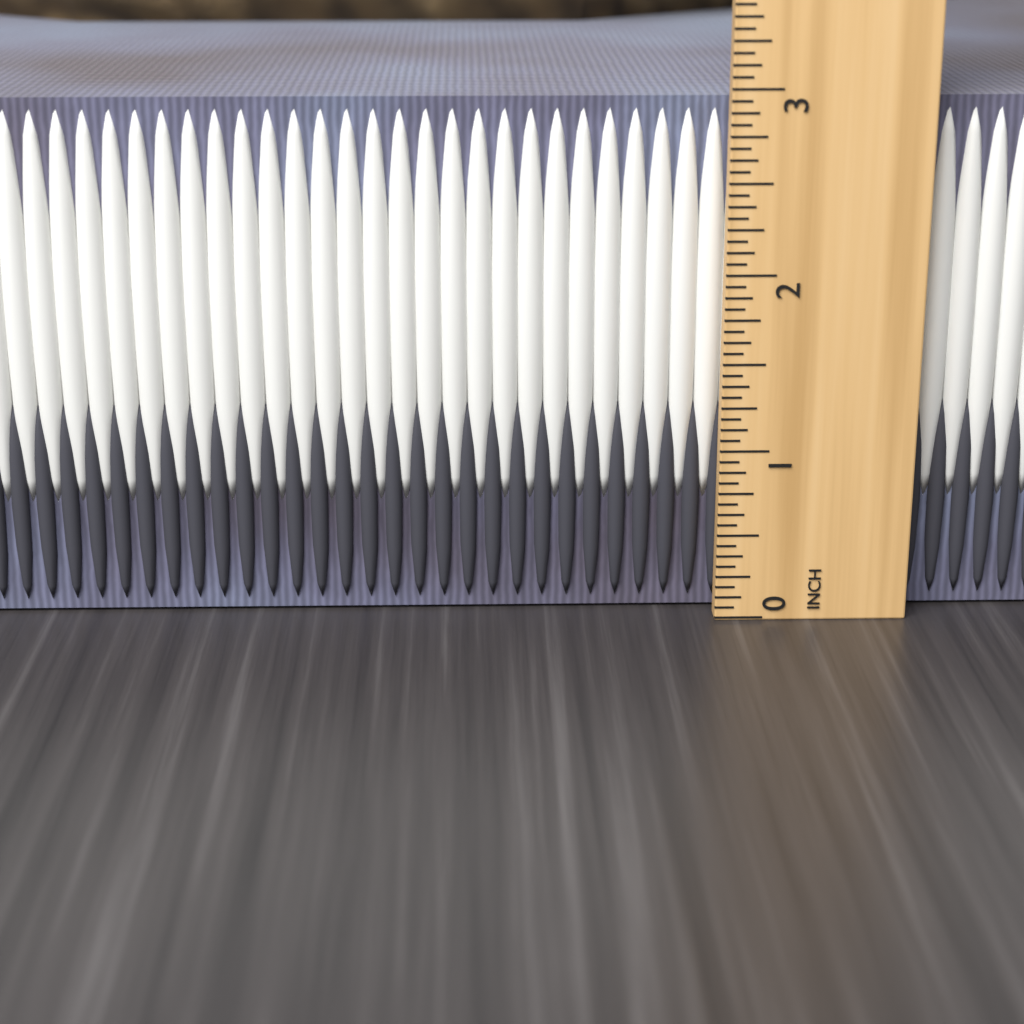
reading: 2.9375 in
